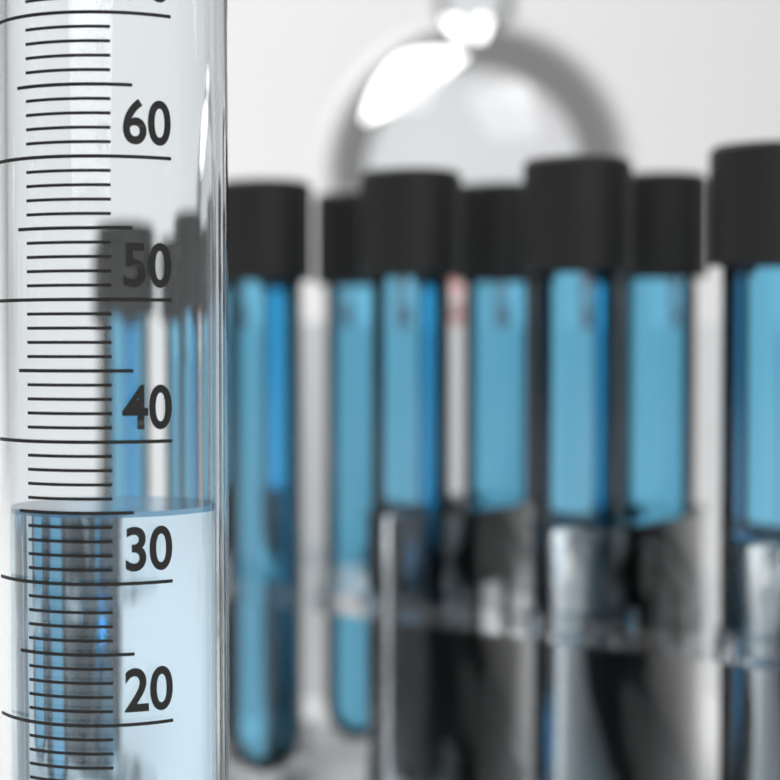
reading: 35 ml
